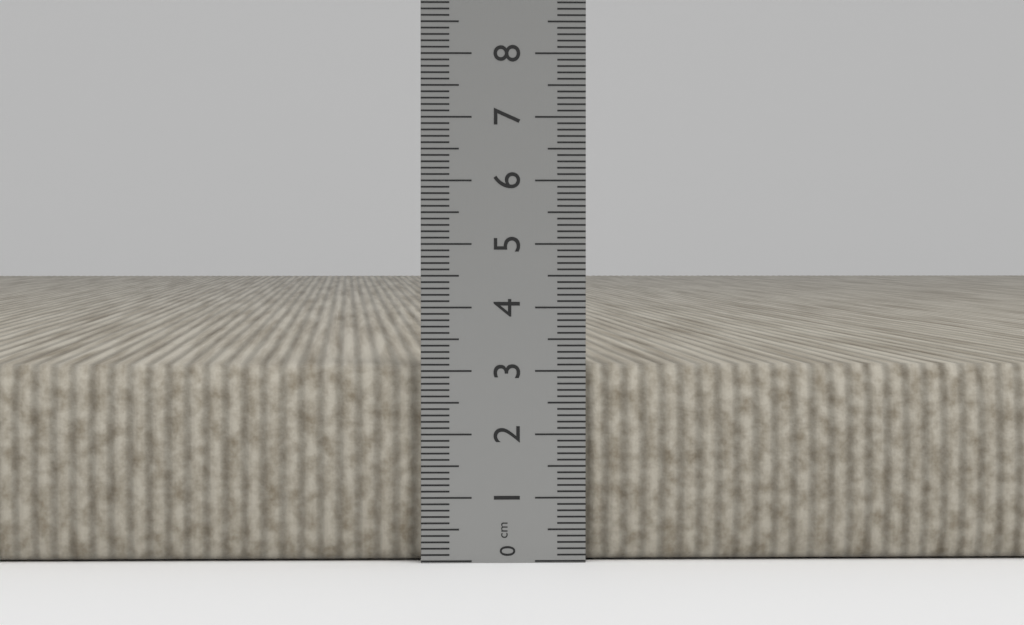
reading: 3.1 cm
